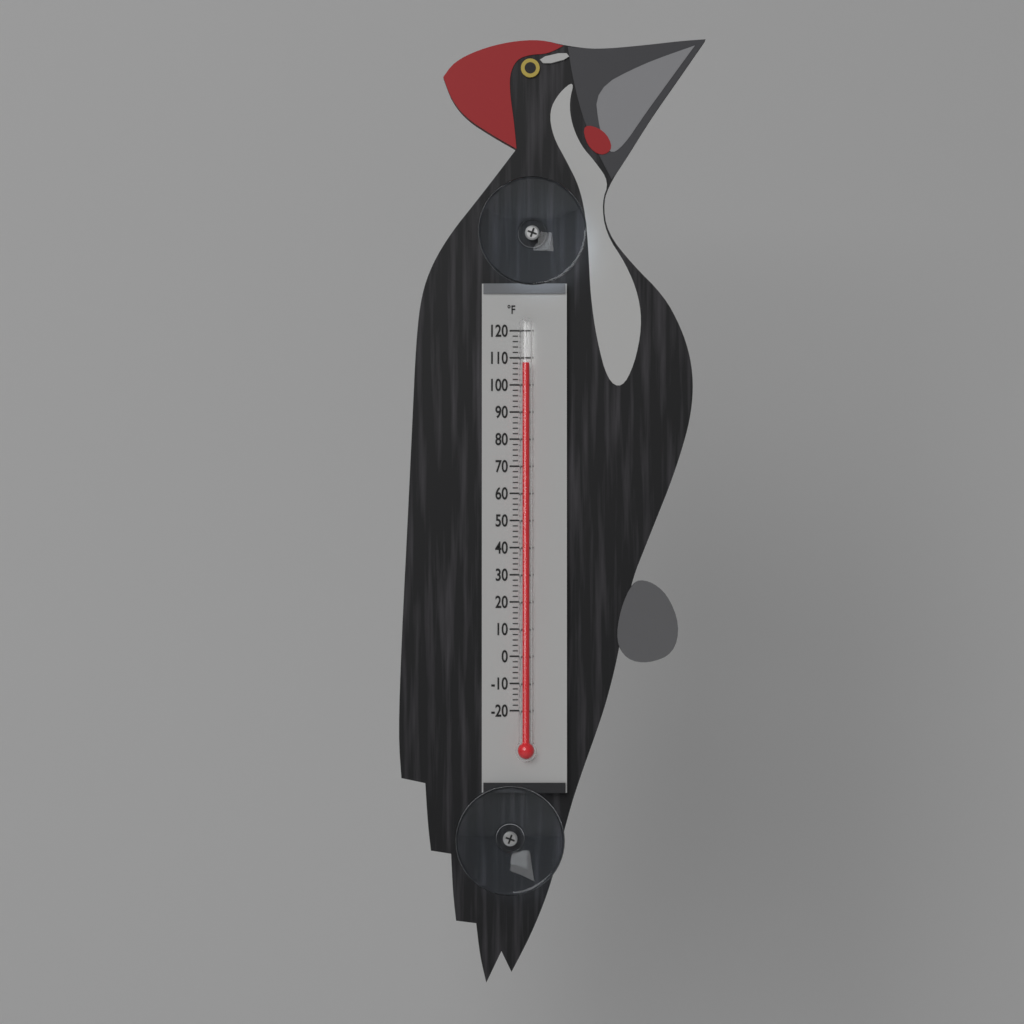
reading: 108 °F
